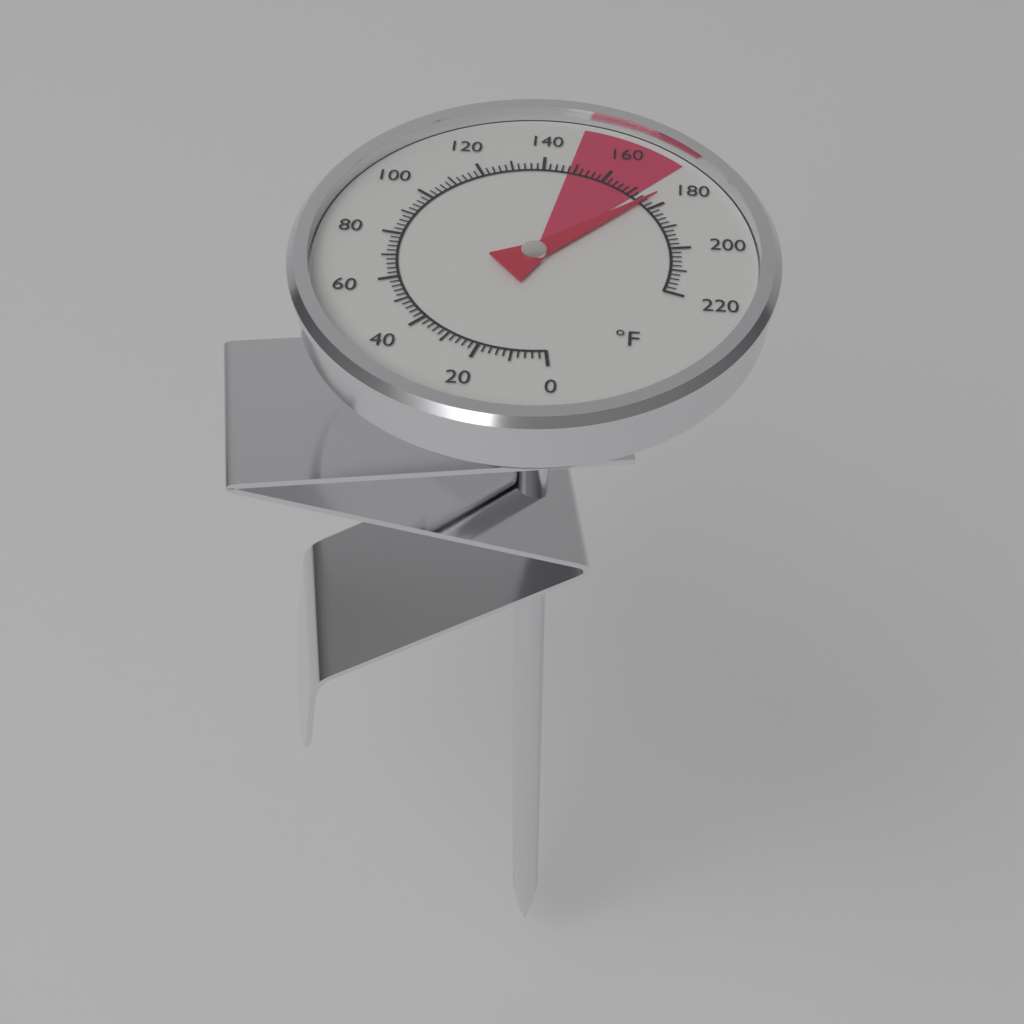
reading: 176 °F
